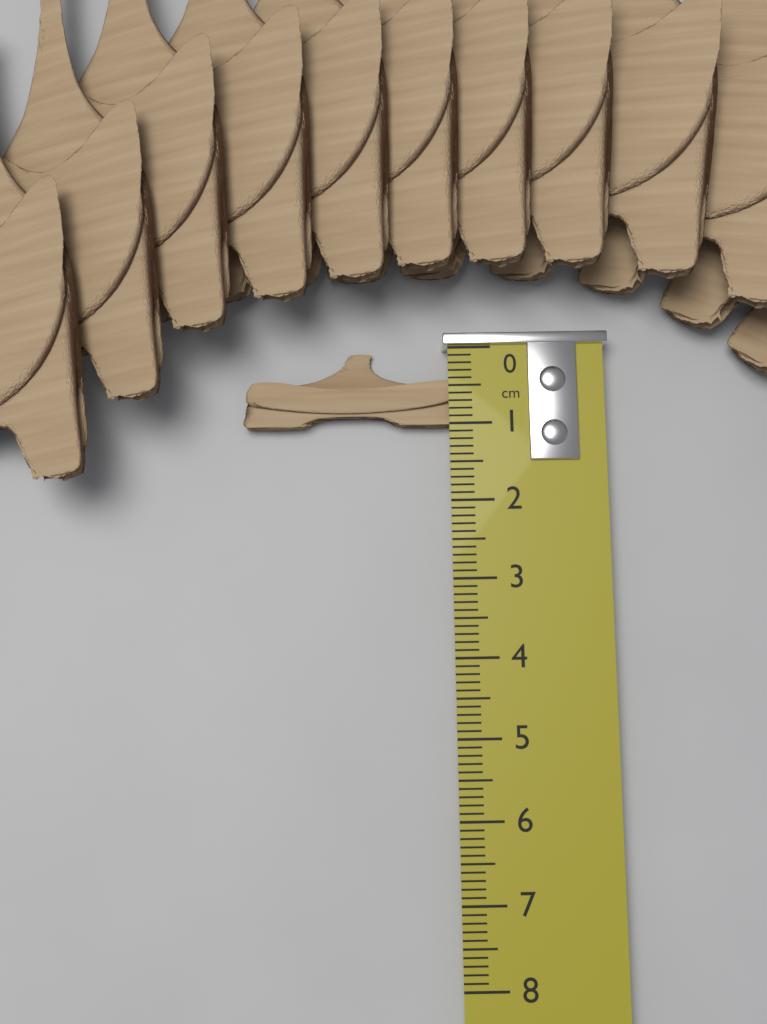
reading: 1.0 cm
